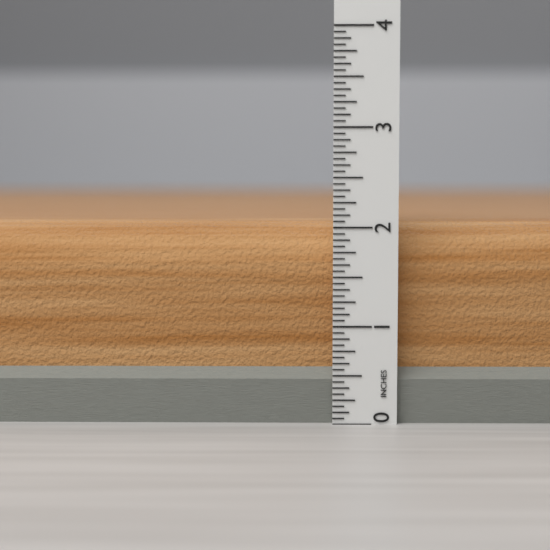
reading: 2.0625 in
